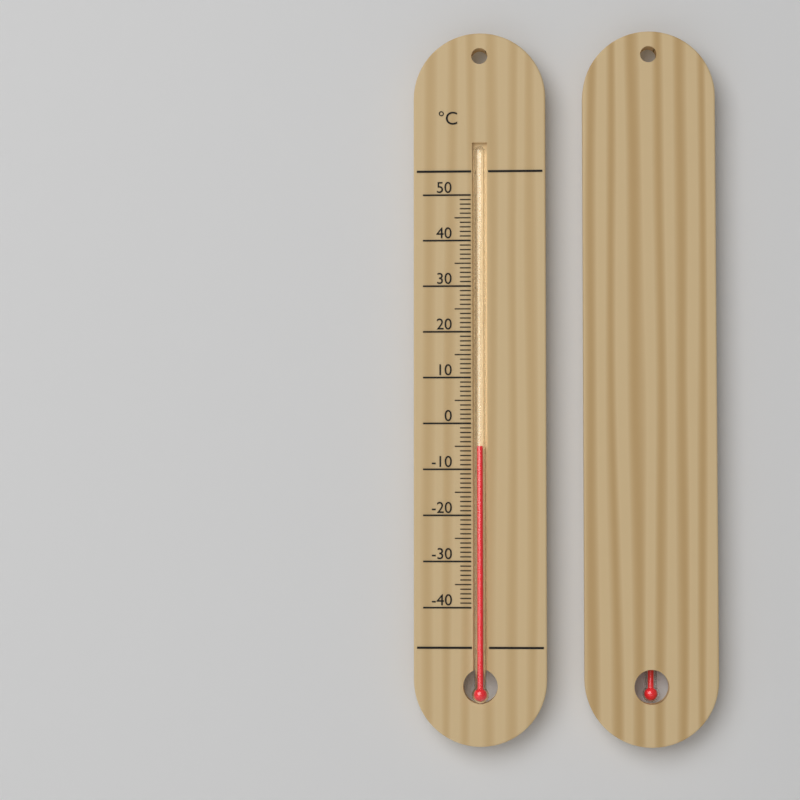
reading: -5 °C
